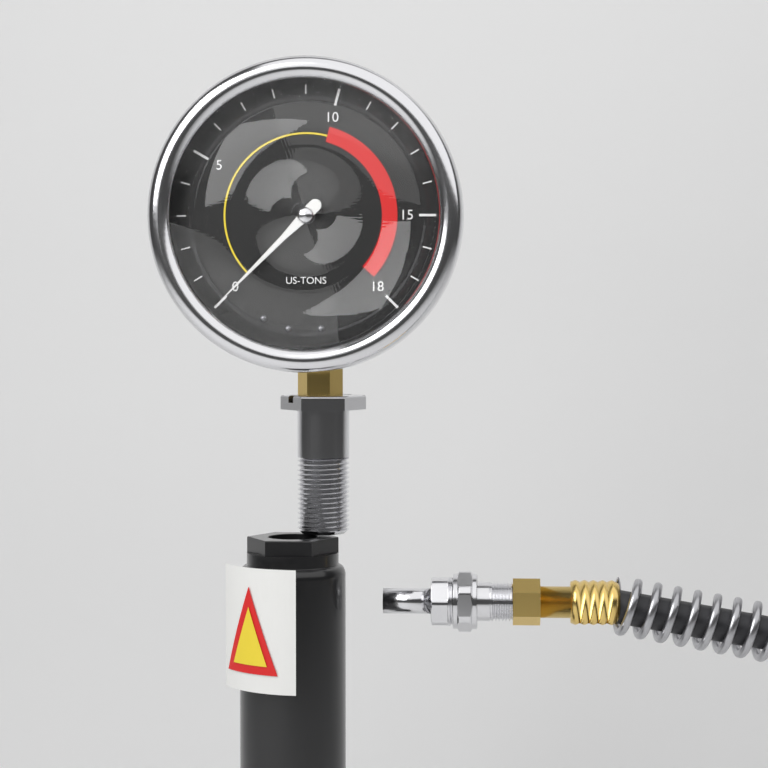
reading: 0 US tons
